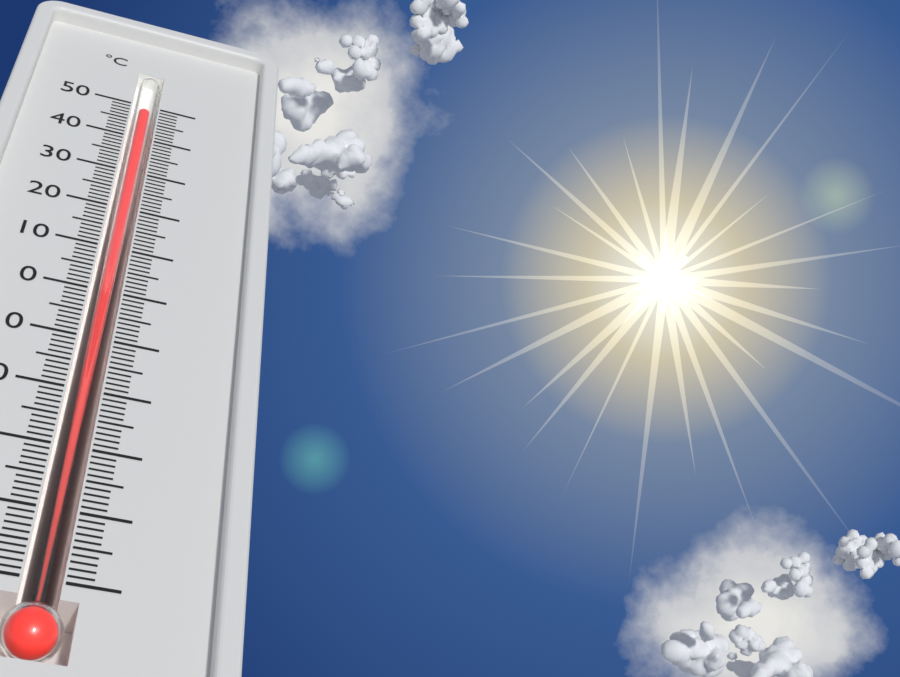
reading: 49 °C
